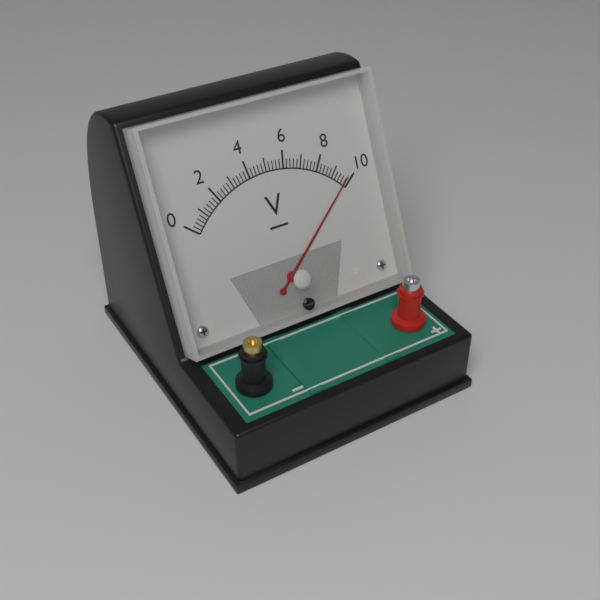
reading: 9.8 V
